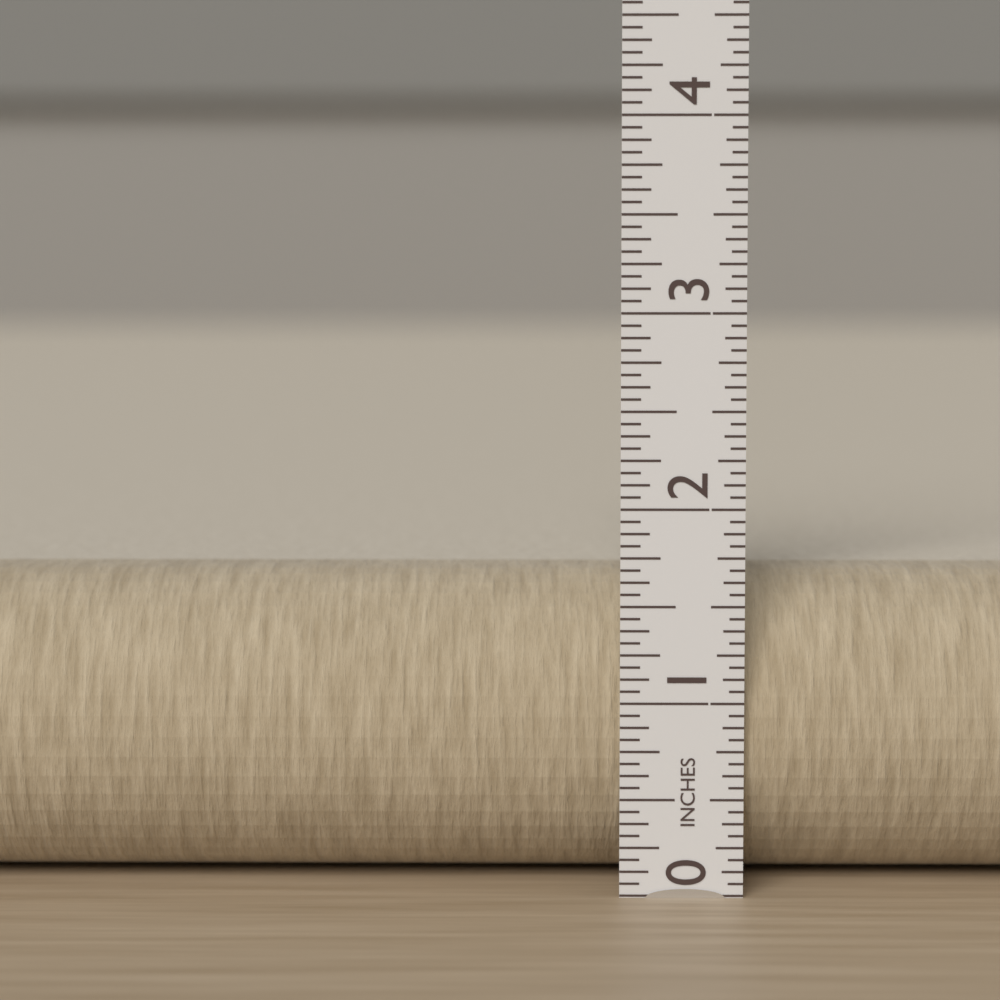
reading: 1.6250 in
